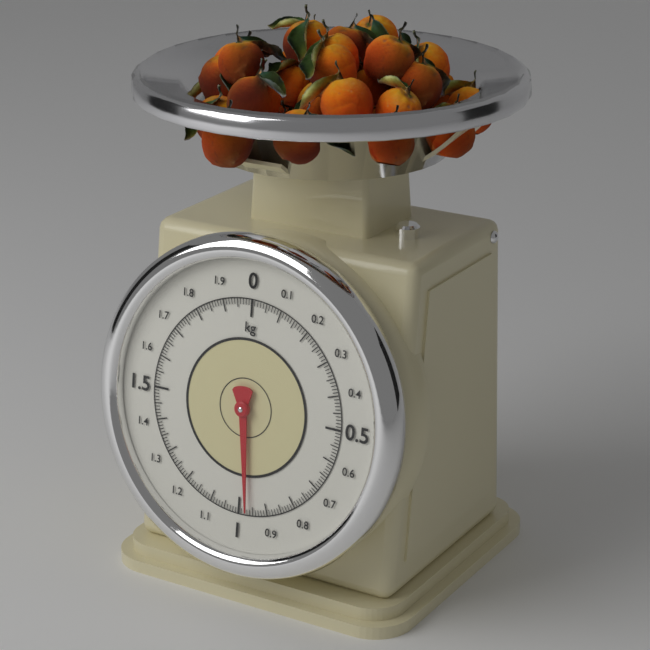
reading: 0.97 kg
